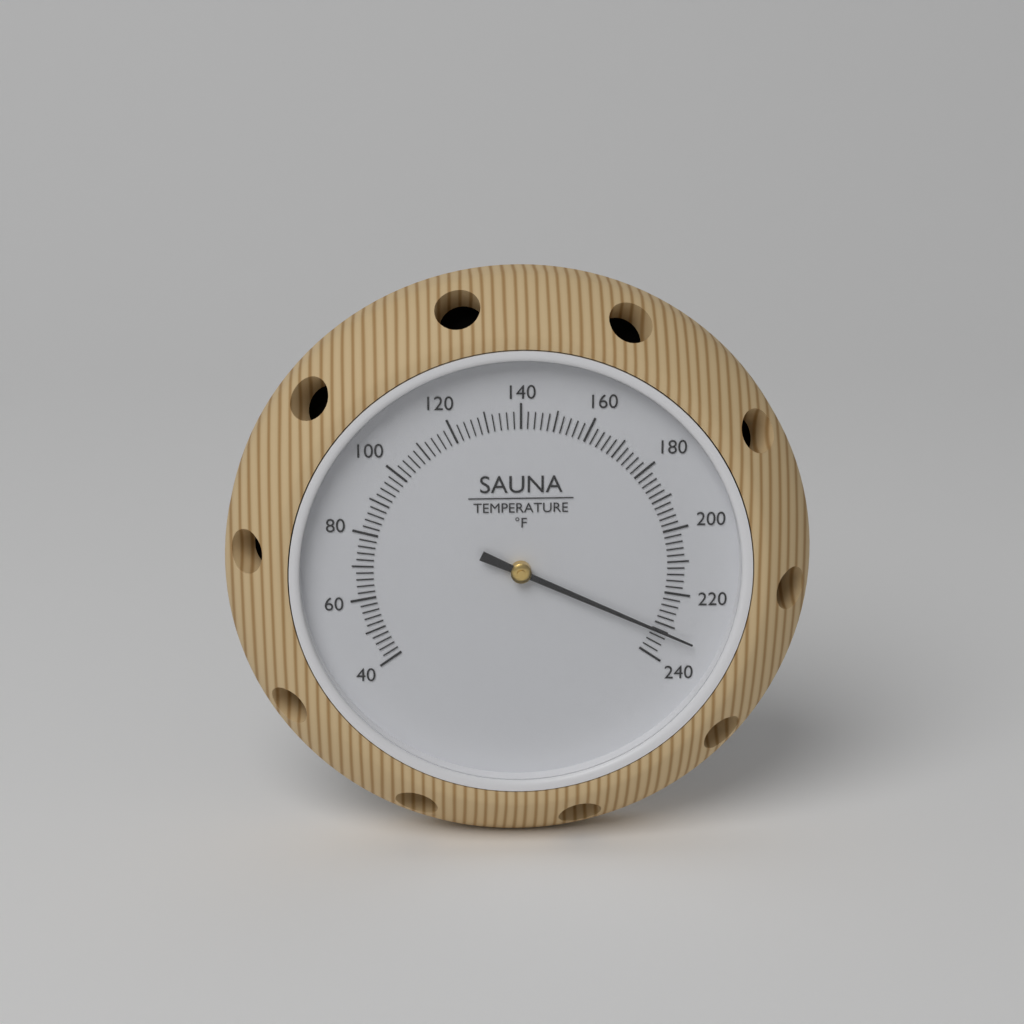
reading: 232 °F
